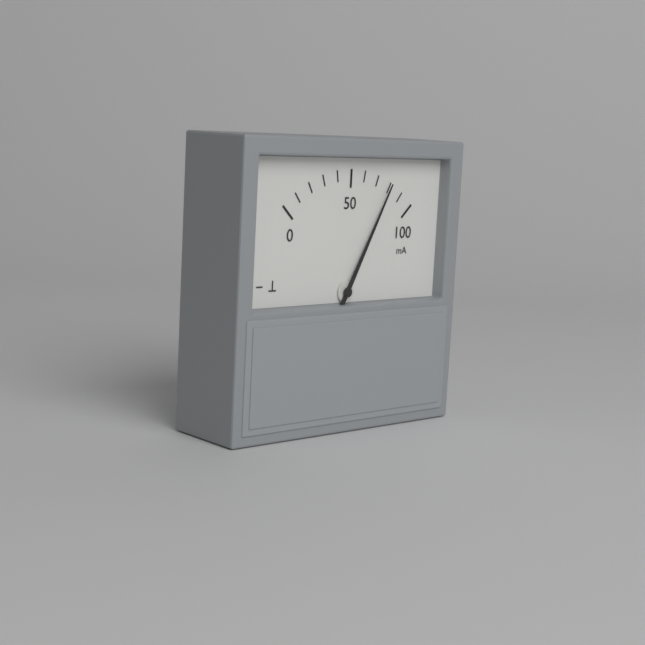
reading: 80 mA
